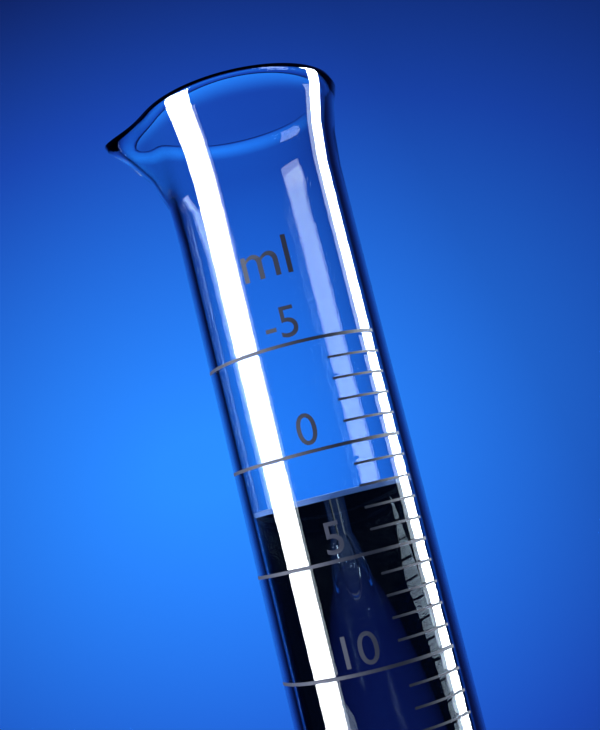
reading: 2 ml
